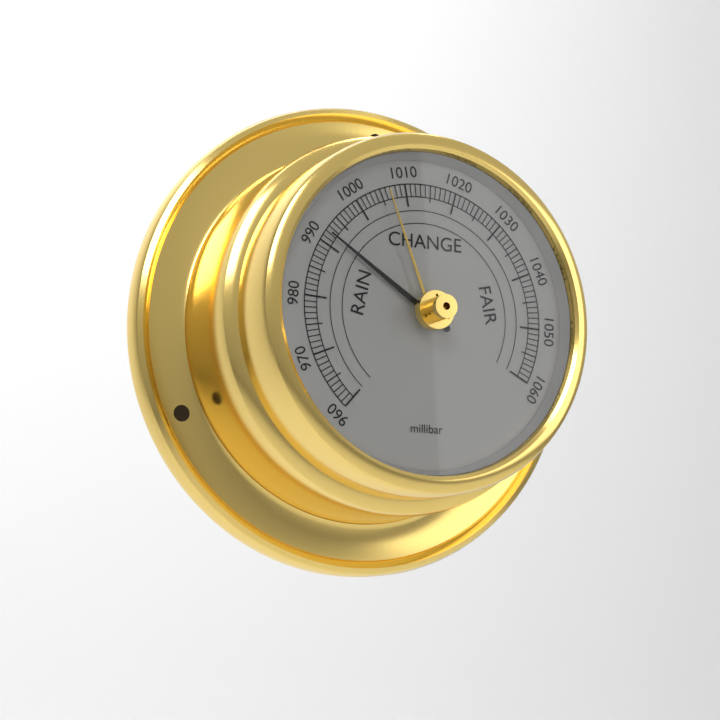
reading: 992 millibar
